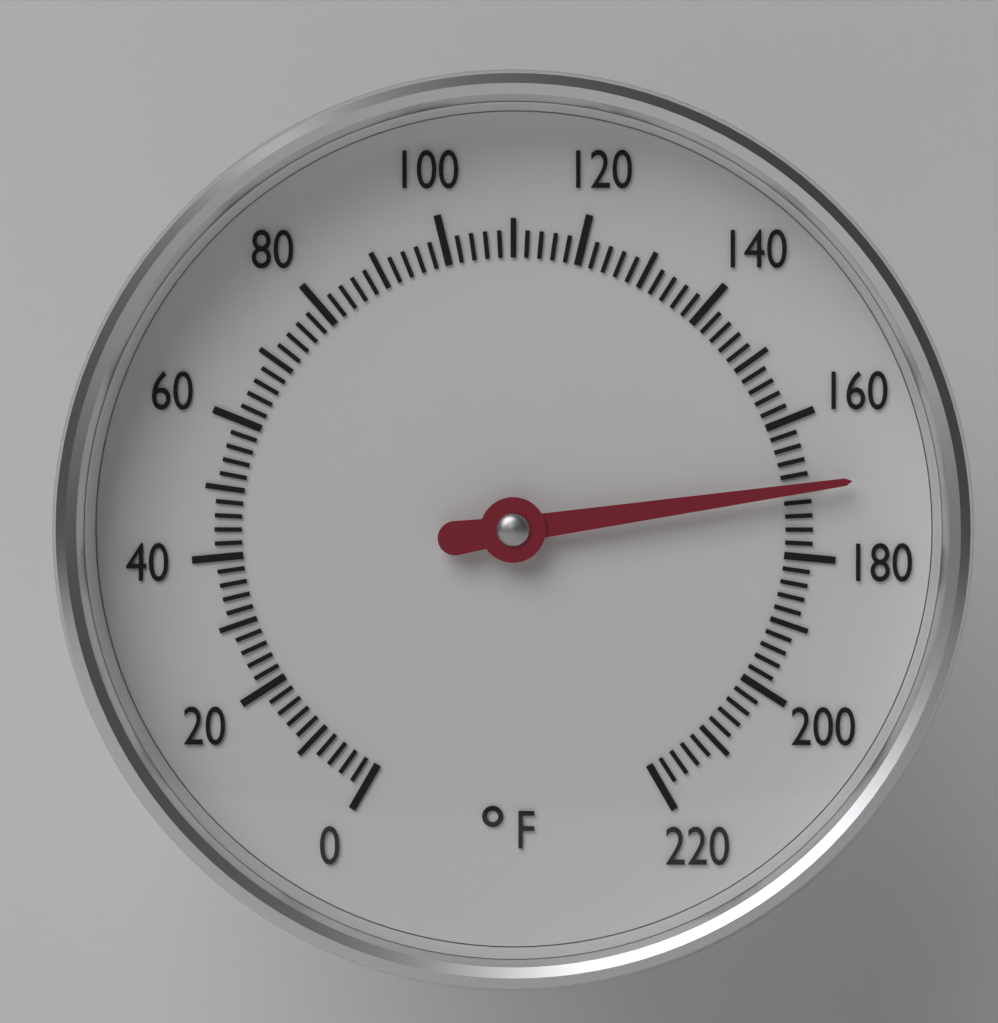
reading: 170 °F
